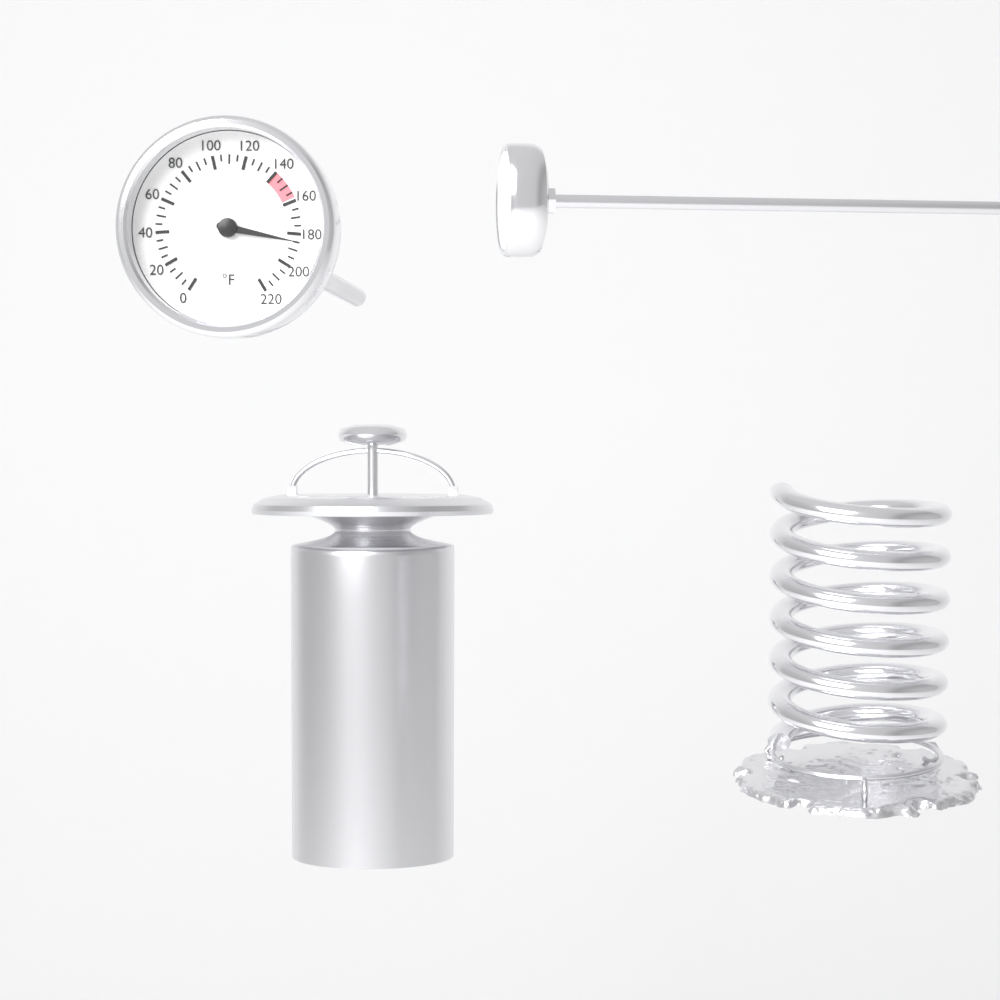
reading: 185 °F
